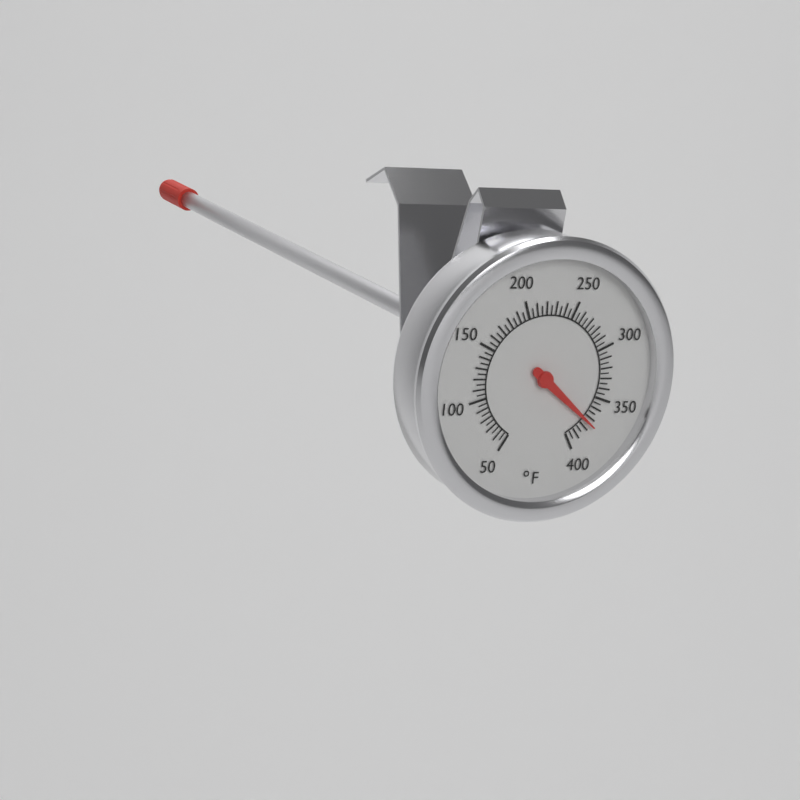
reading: 375 °F
